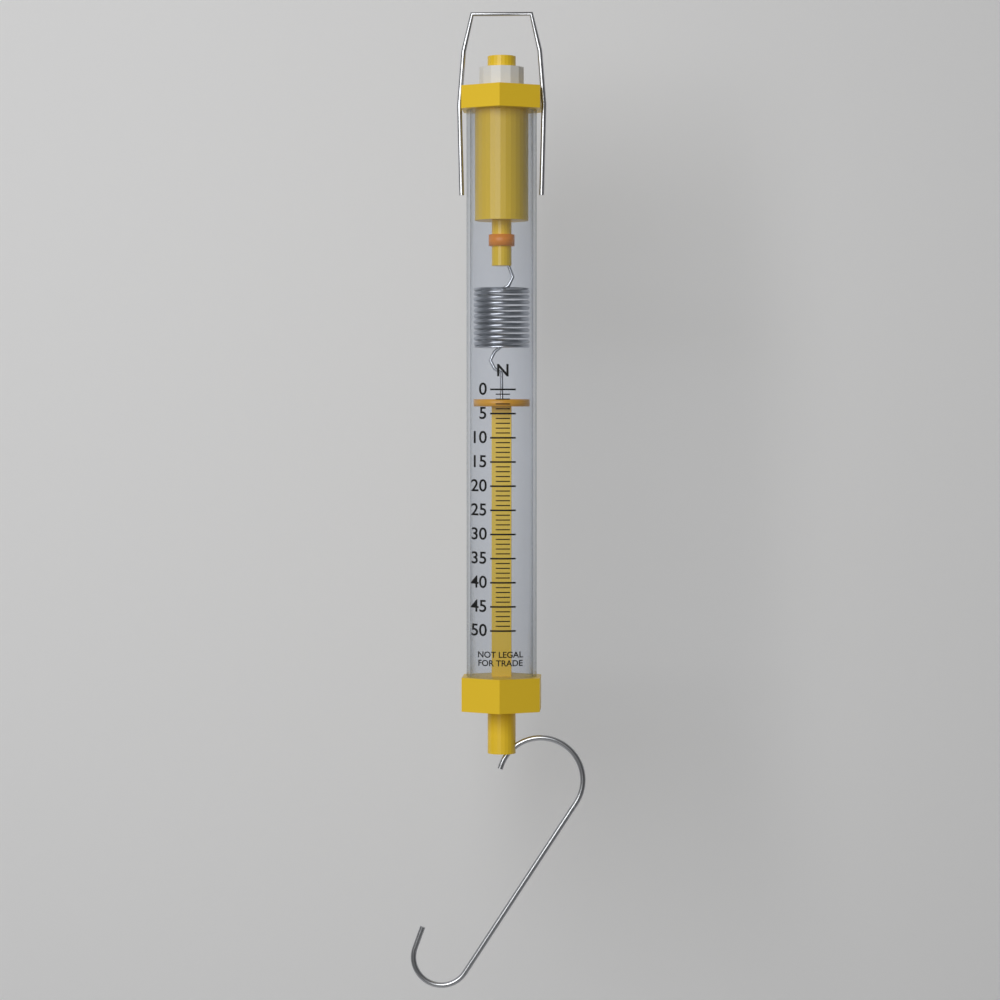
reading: 2 N
